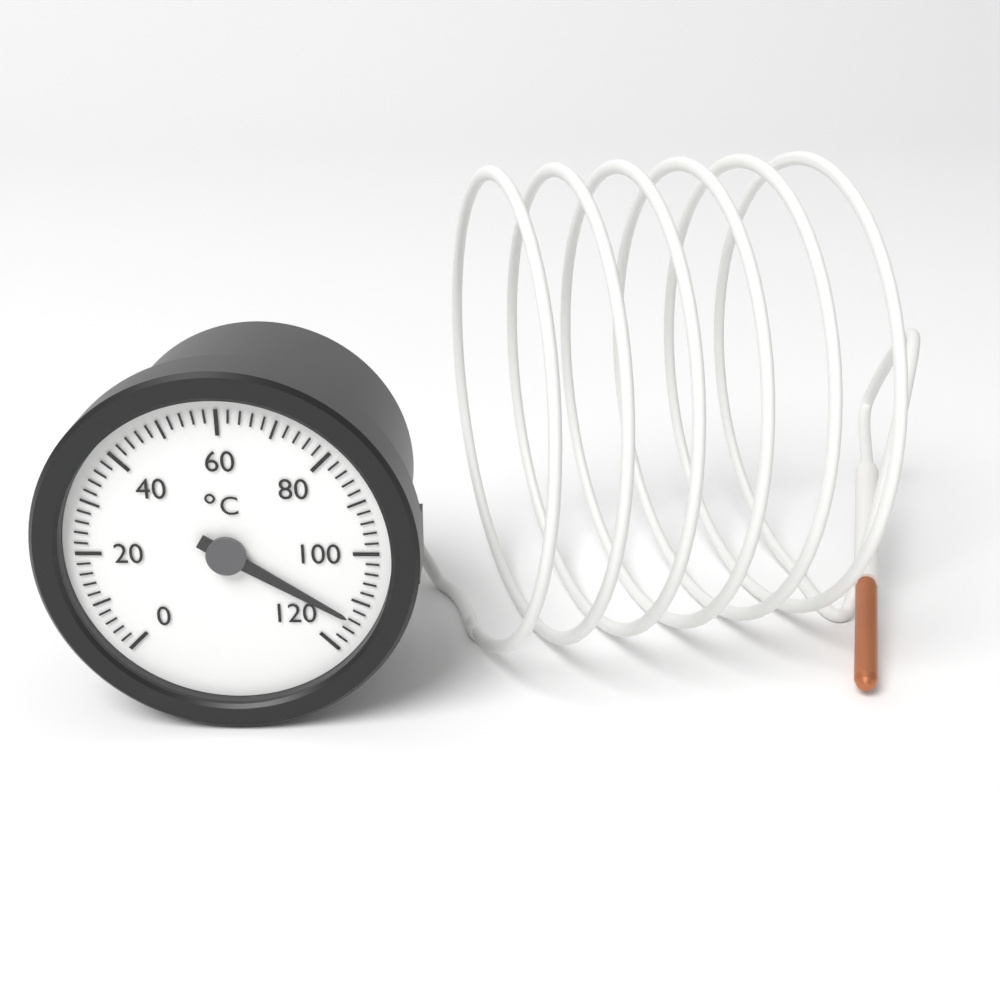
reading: 114 °C
